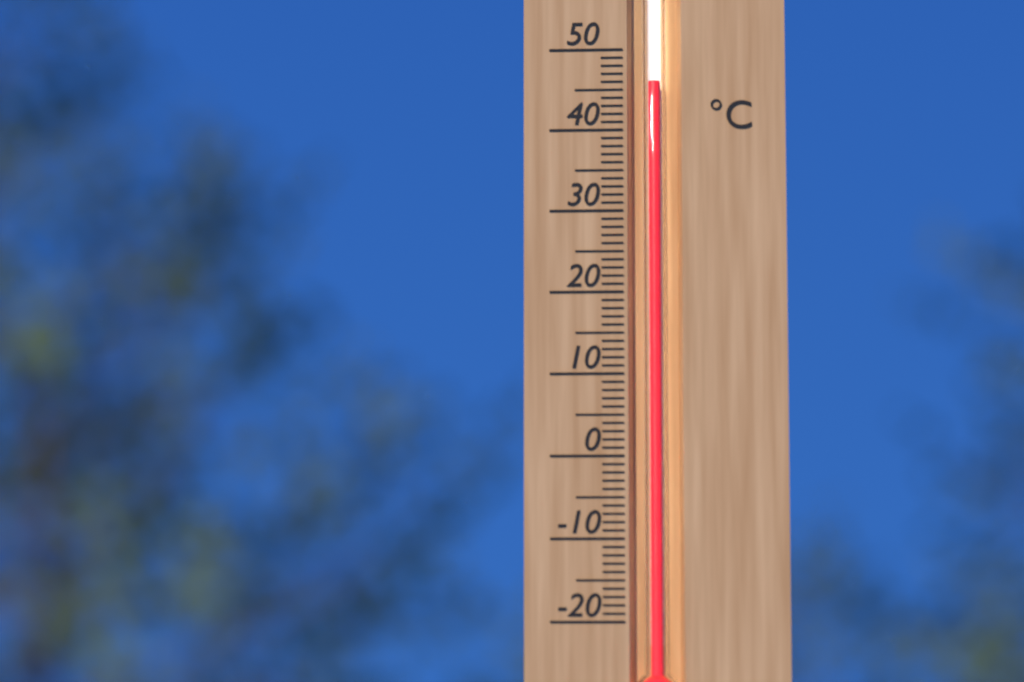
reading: 46 °C
